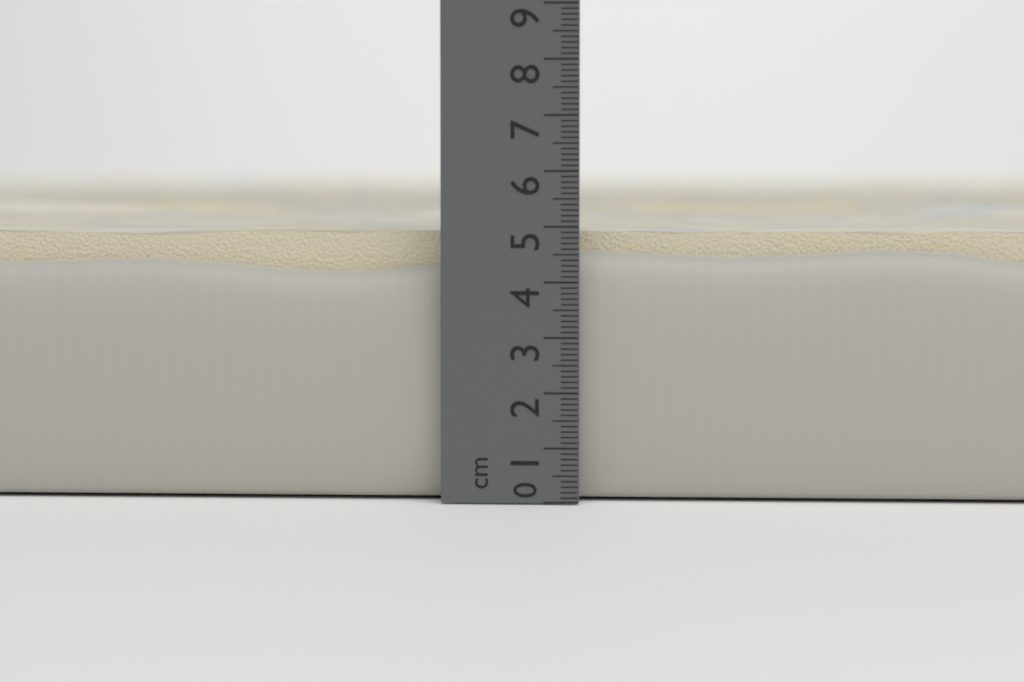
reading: 5.1 cm
